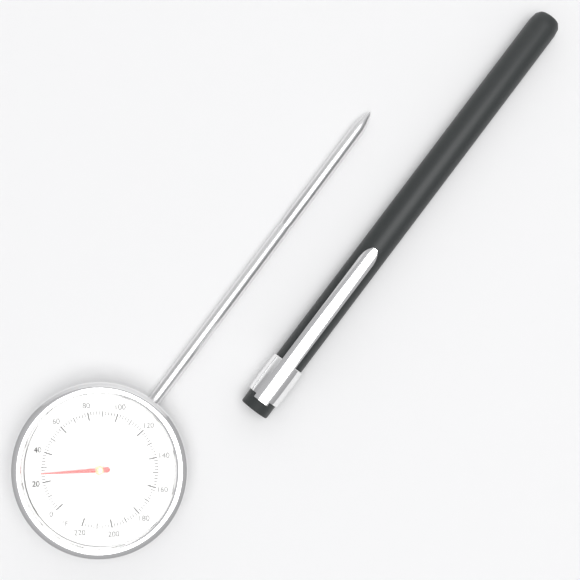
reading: 26 °F
